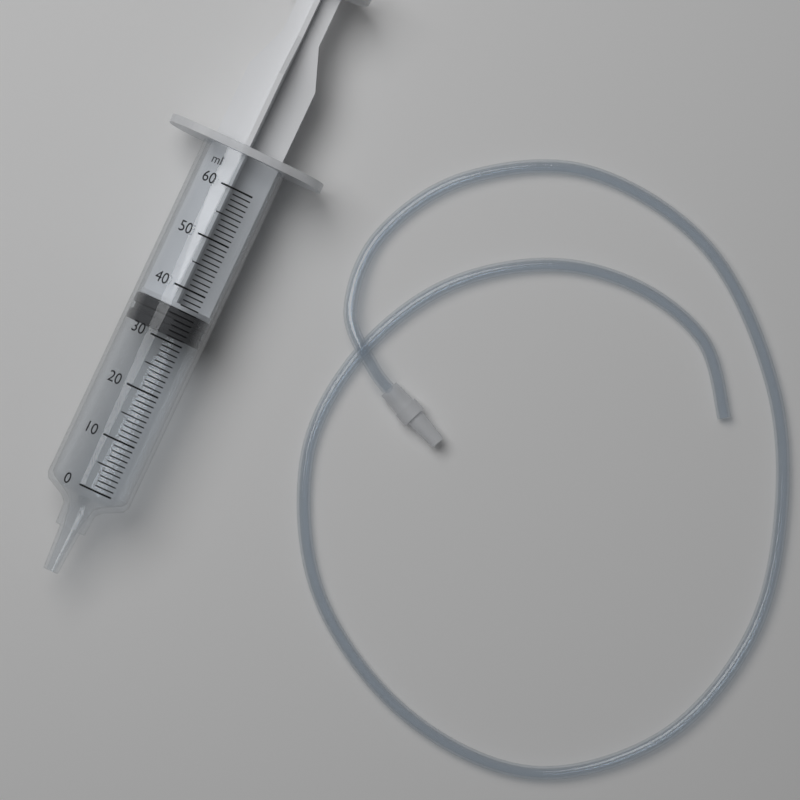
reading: 31 ml
